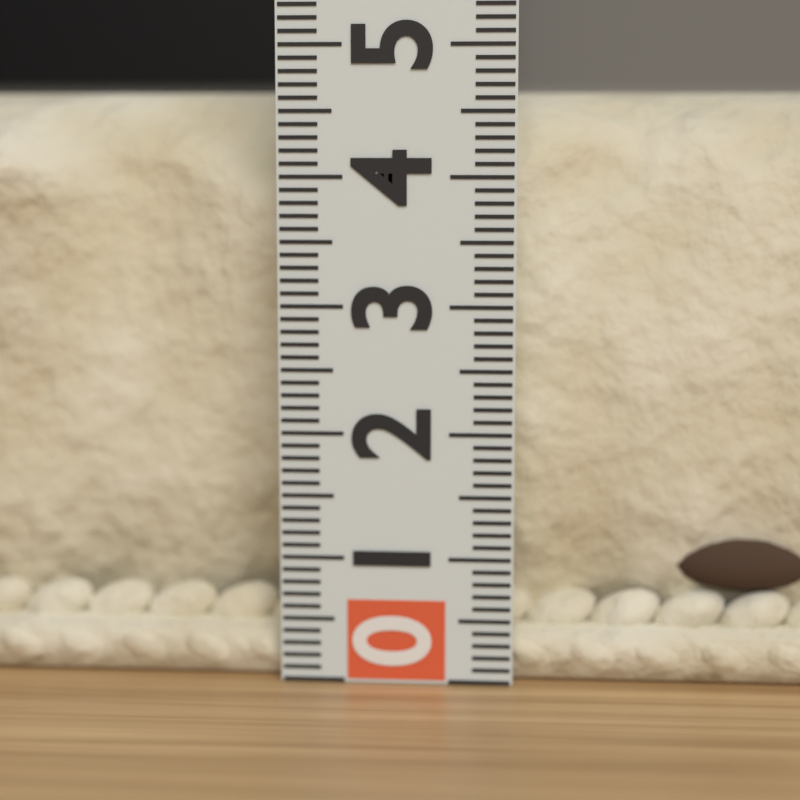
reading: 4.7 (no unit)
